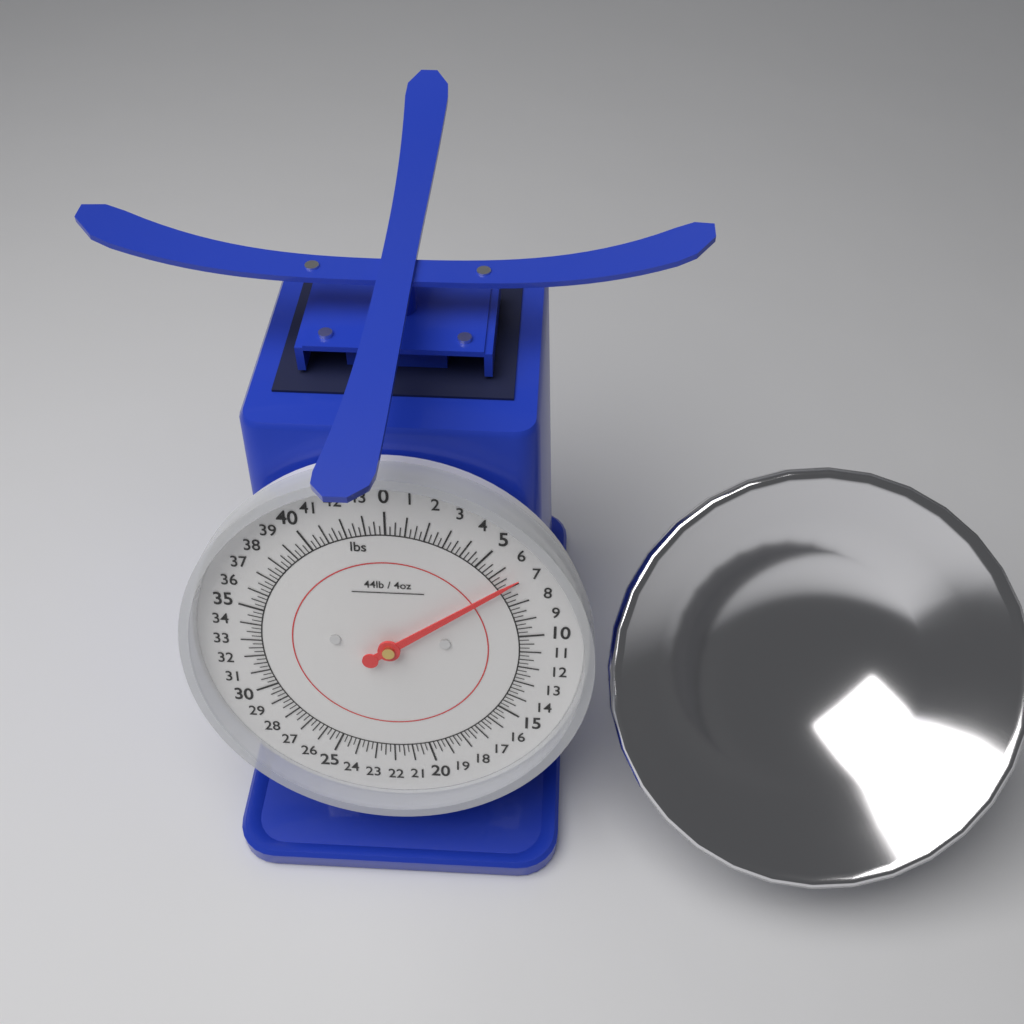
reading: 6.75 lbs
